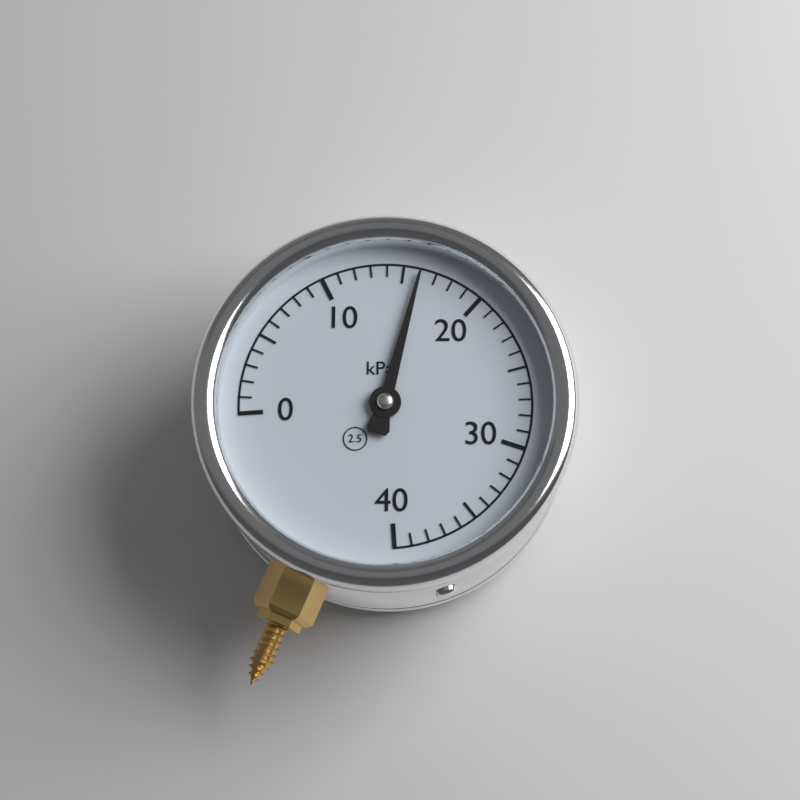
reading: 16 kPa
